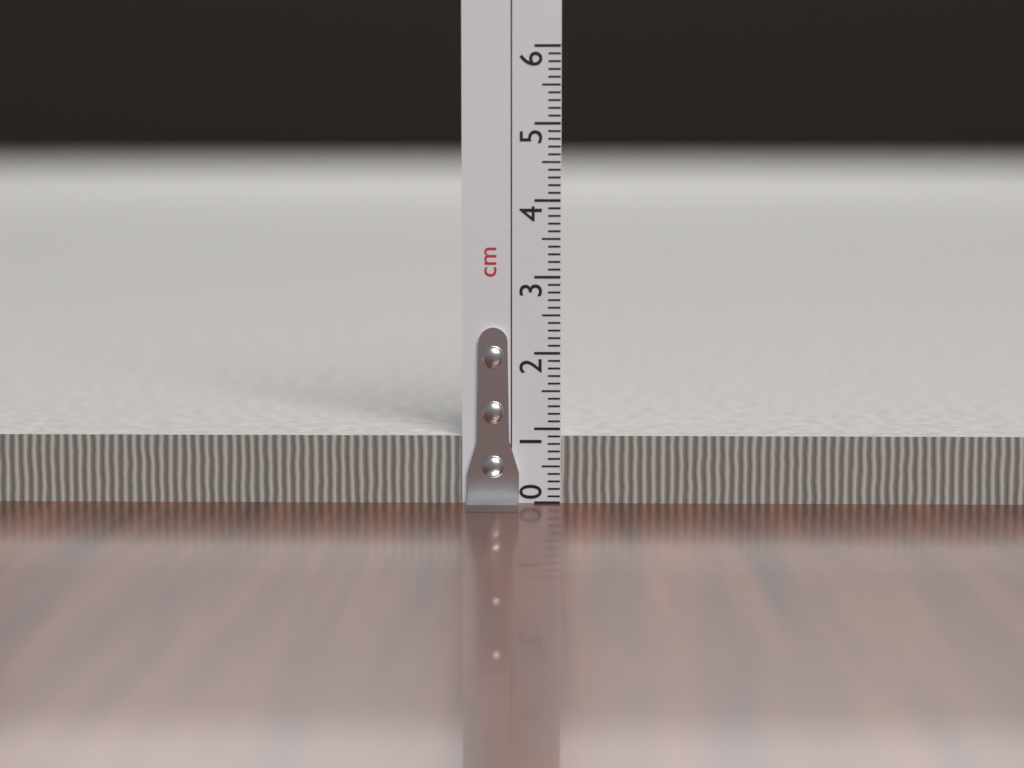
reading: 0.9 cm
